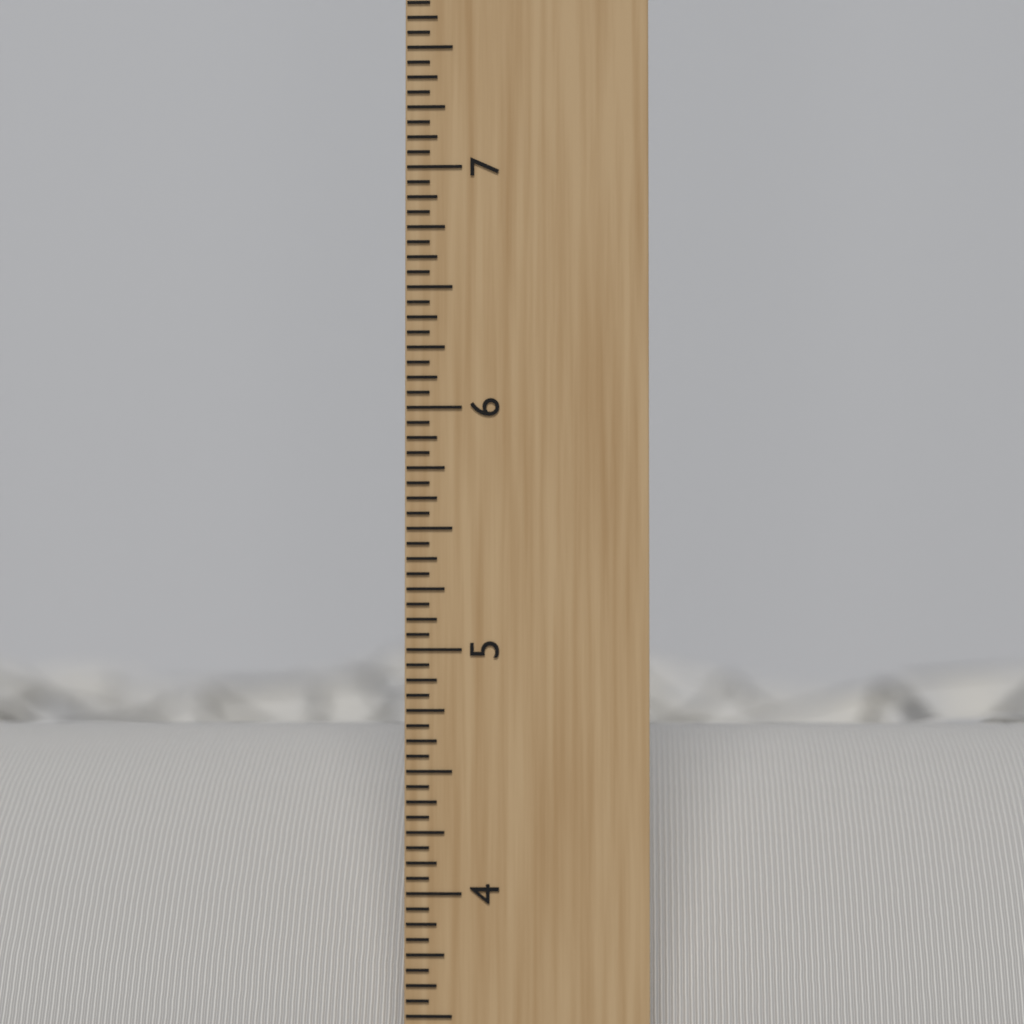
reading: 4.6250 inch
